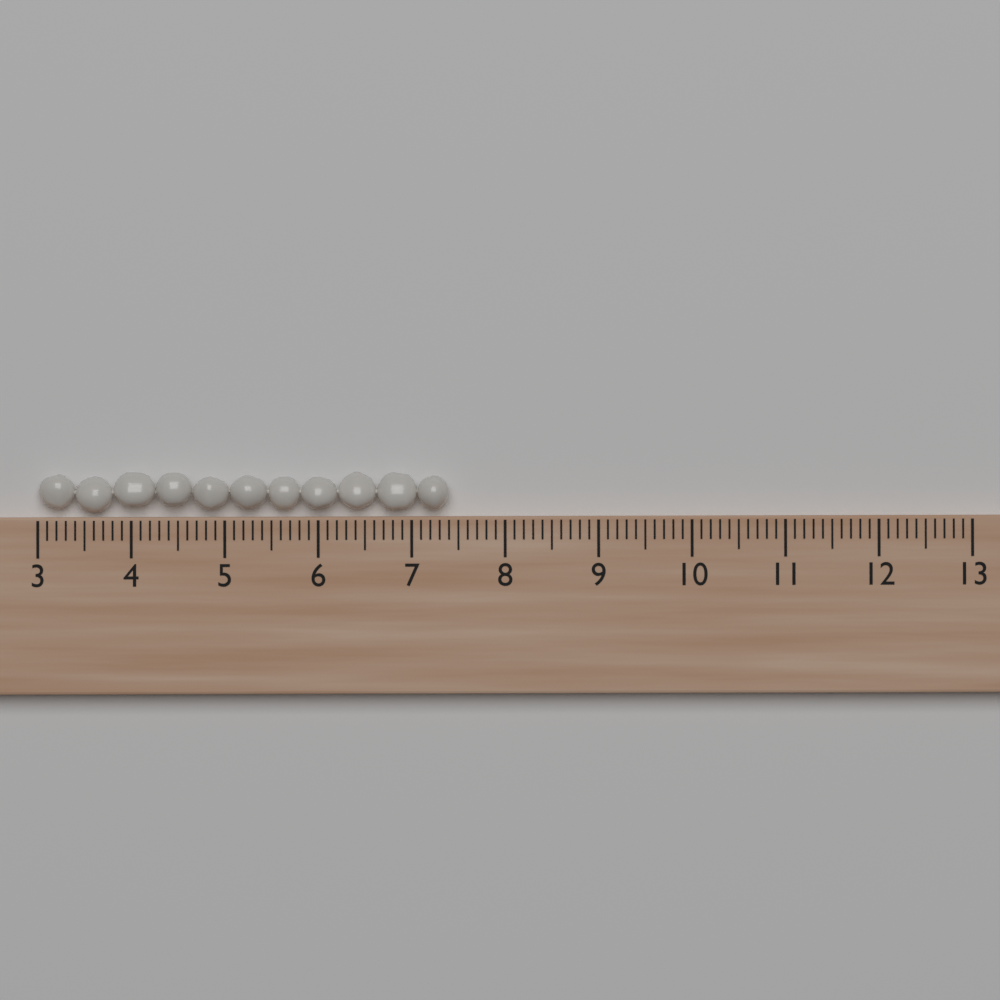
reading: 7.4 (no unit)
